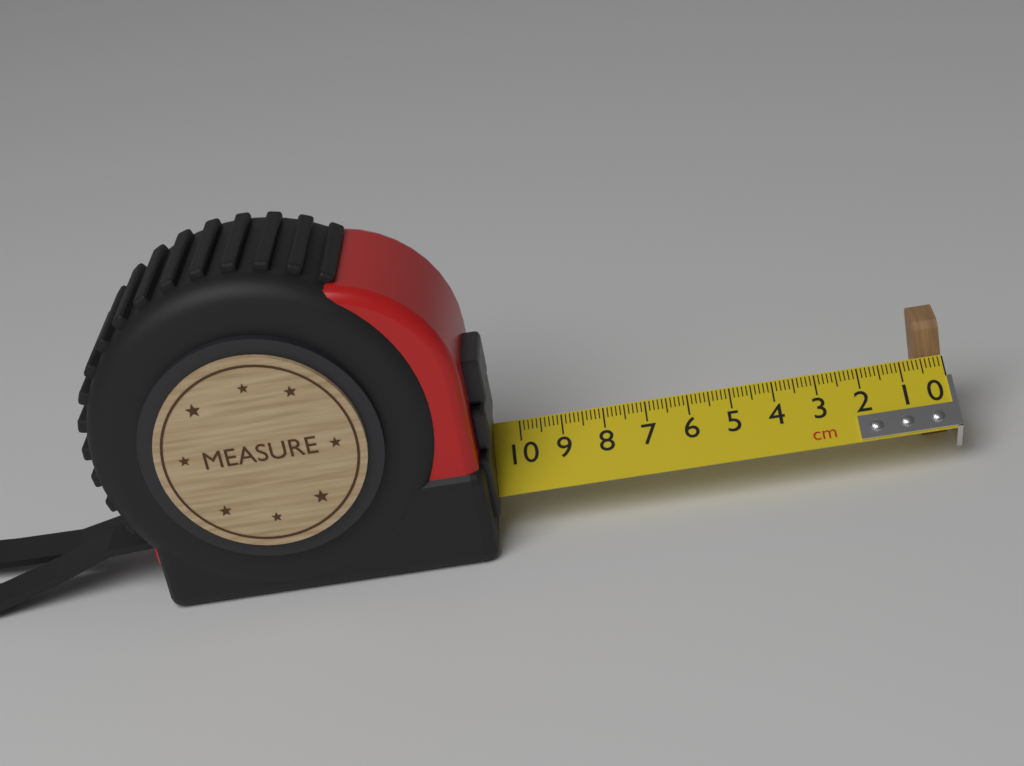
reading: 0.6 cm
